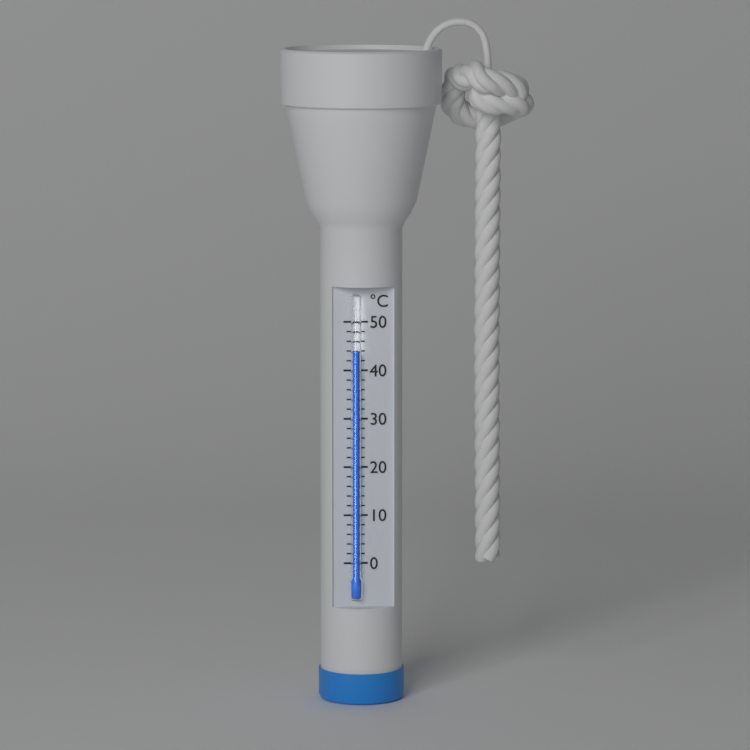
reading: 44 °C
